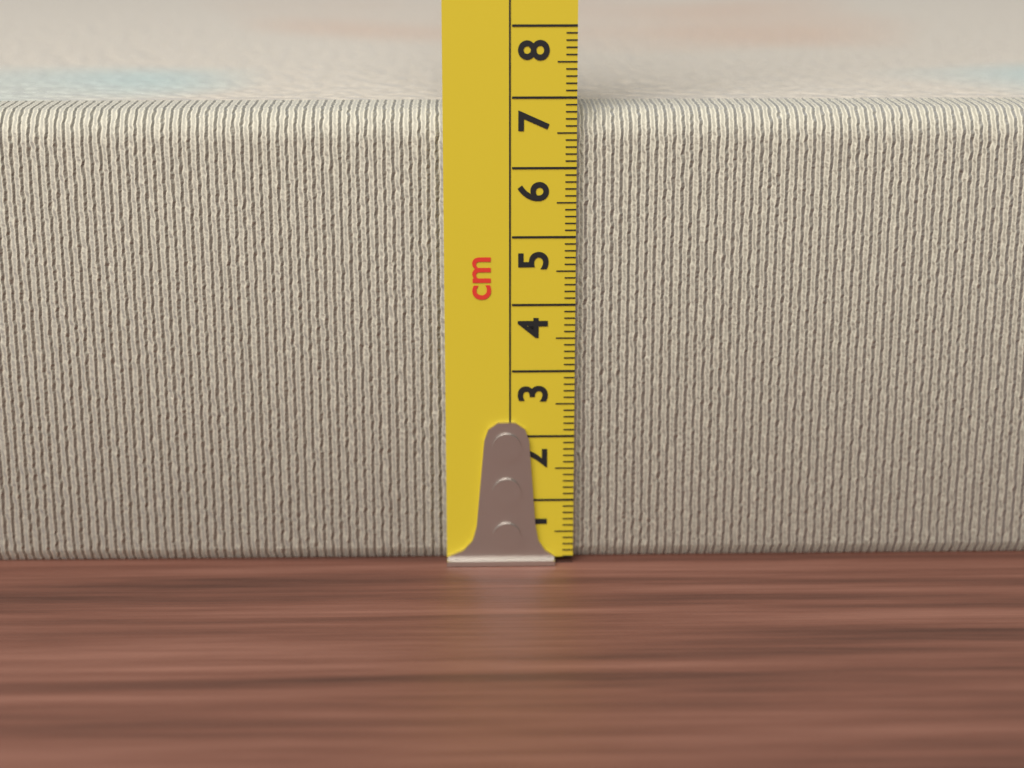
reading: 6.8 cm
